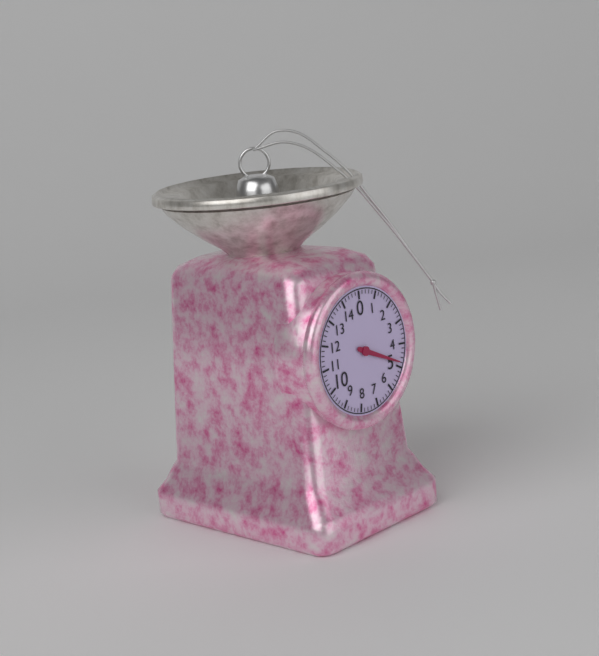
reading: 4.8 (no unit)
